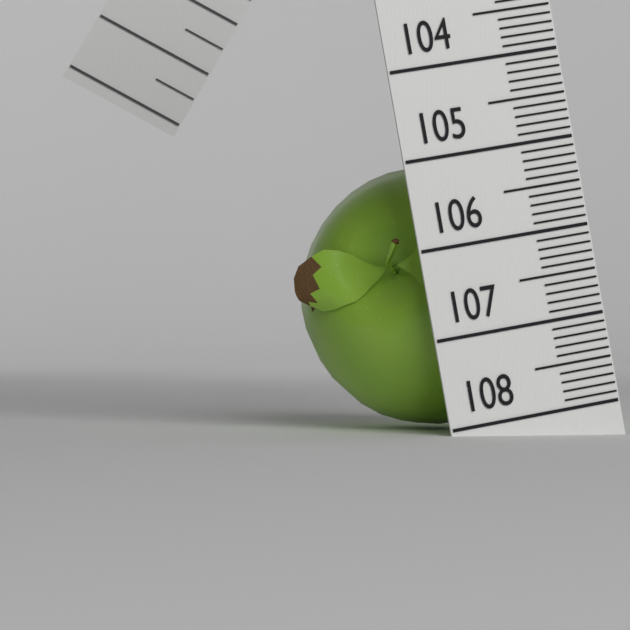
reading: 105.0 (no unit)
